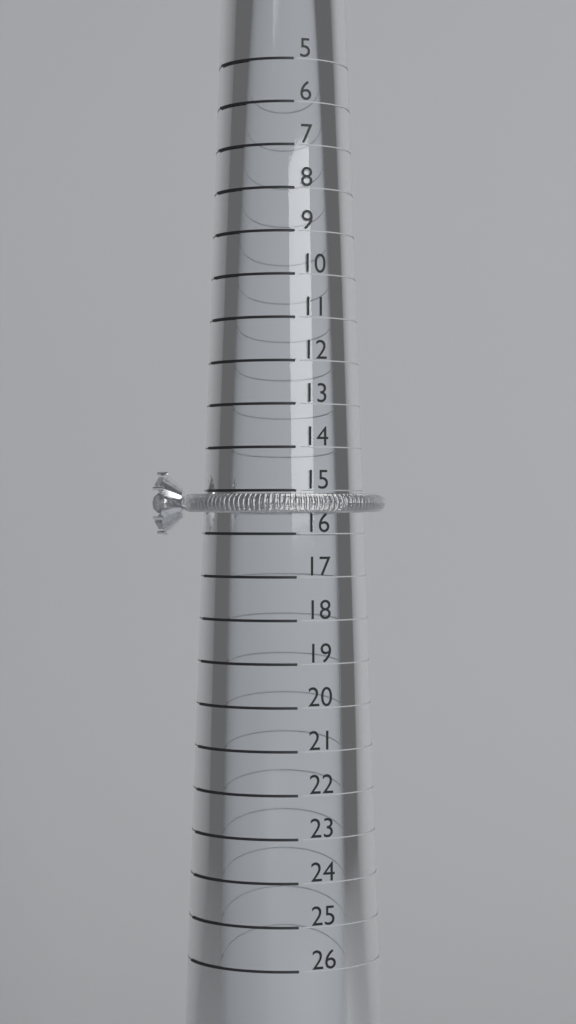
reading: 15.5 (no unit)
